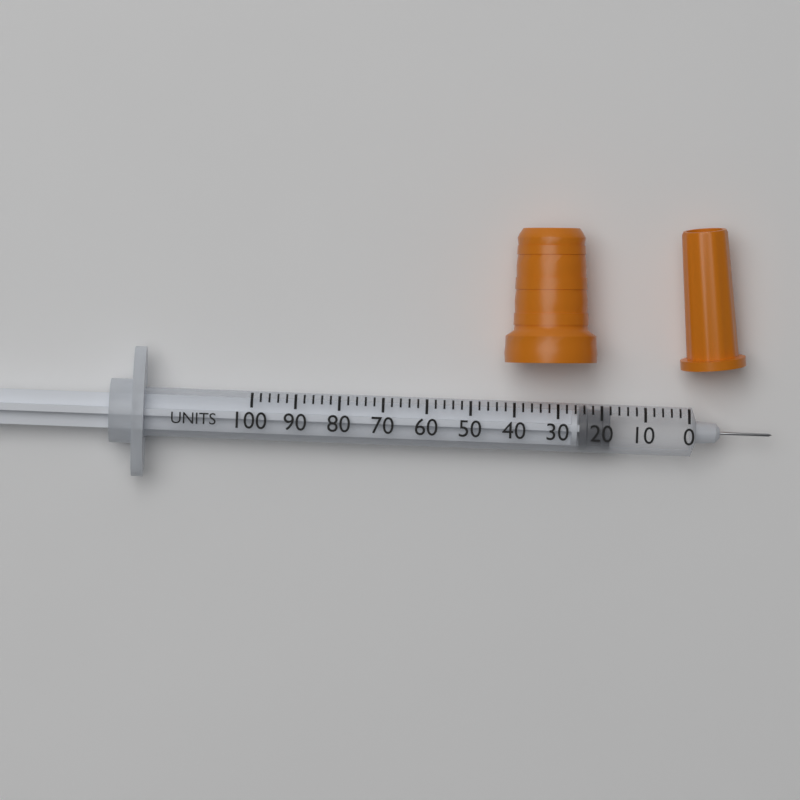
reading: 18 units
